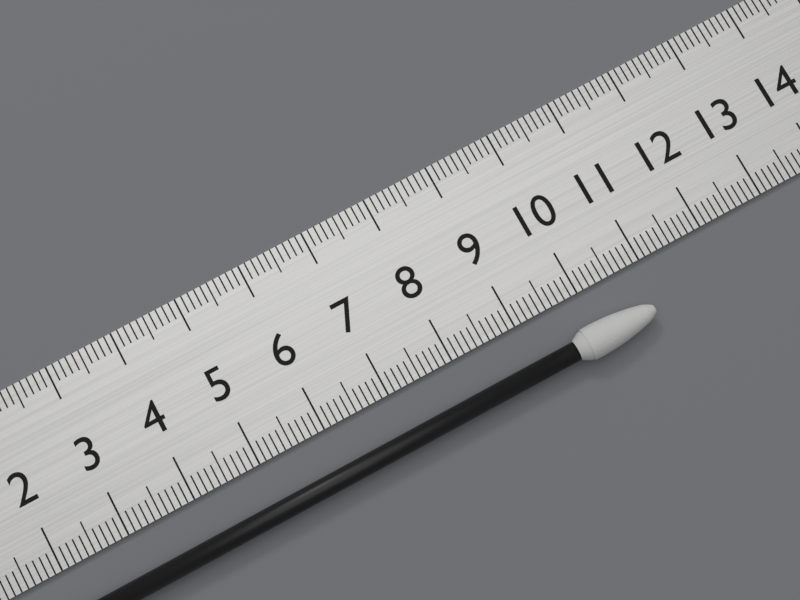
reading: 10.8 cm
